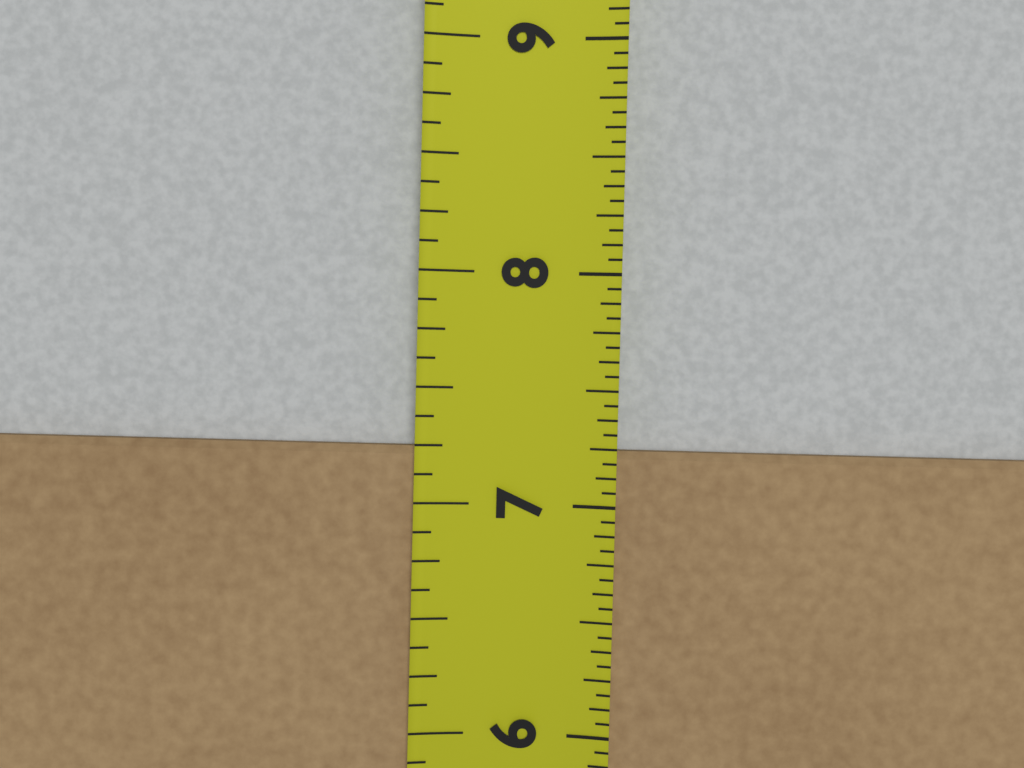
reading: 7.2500 in
